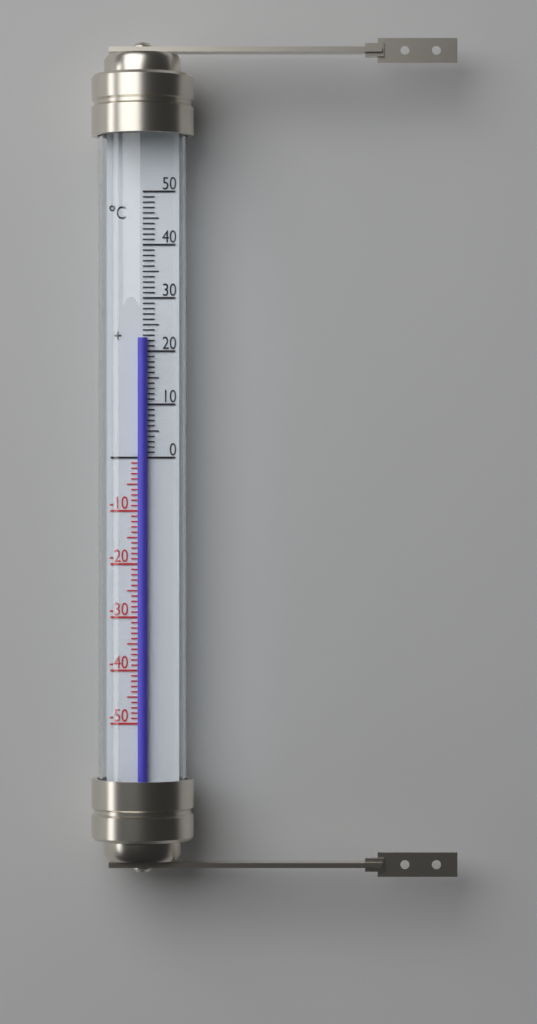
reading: 22.5 °C
